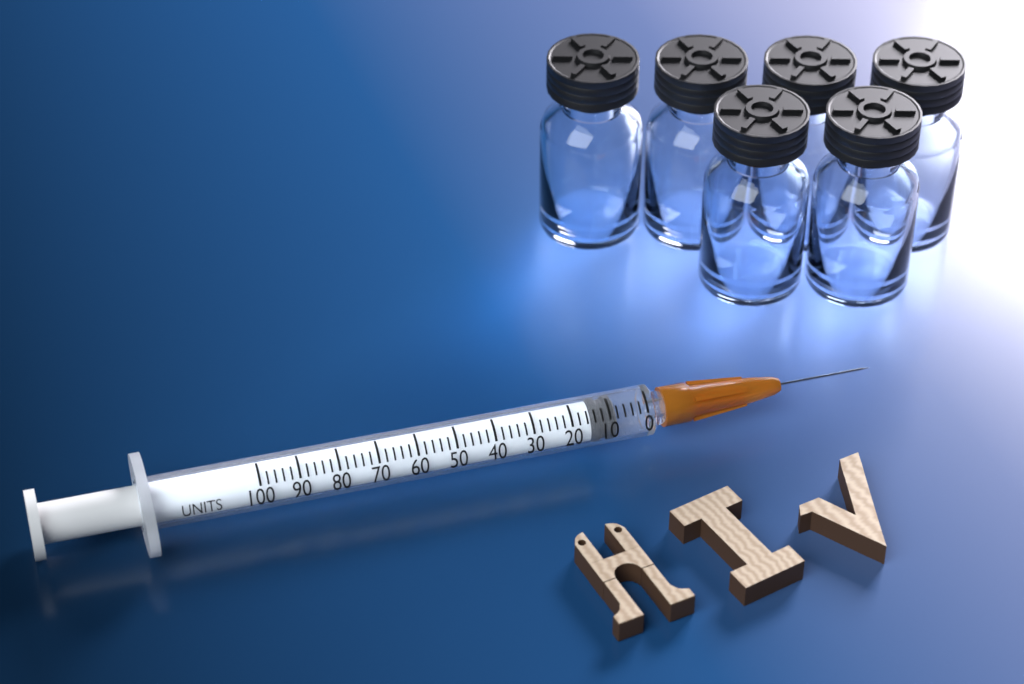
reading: 8 units
